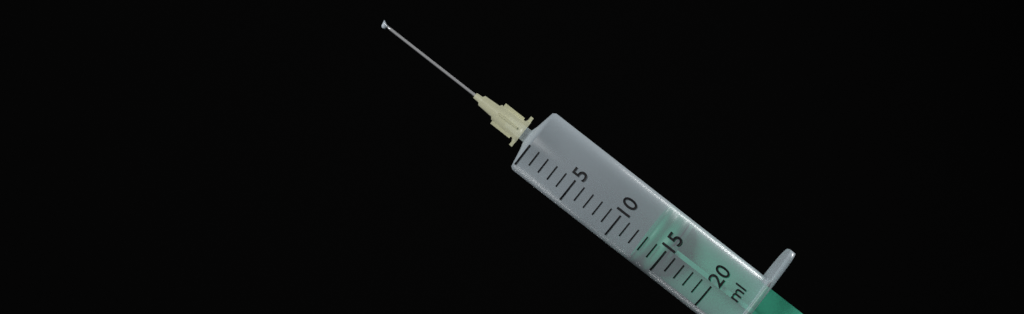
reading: 13 ml
